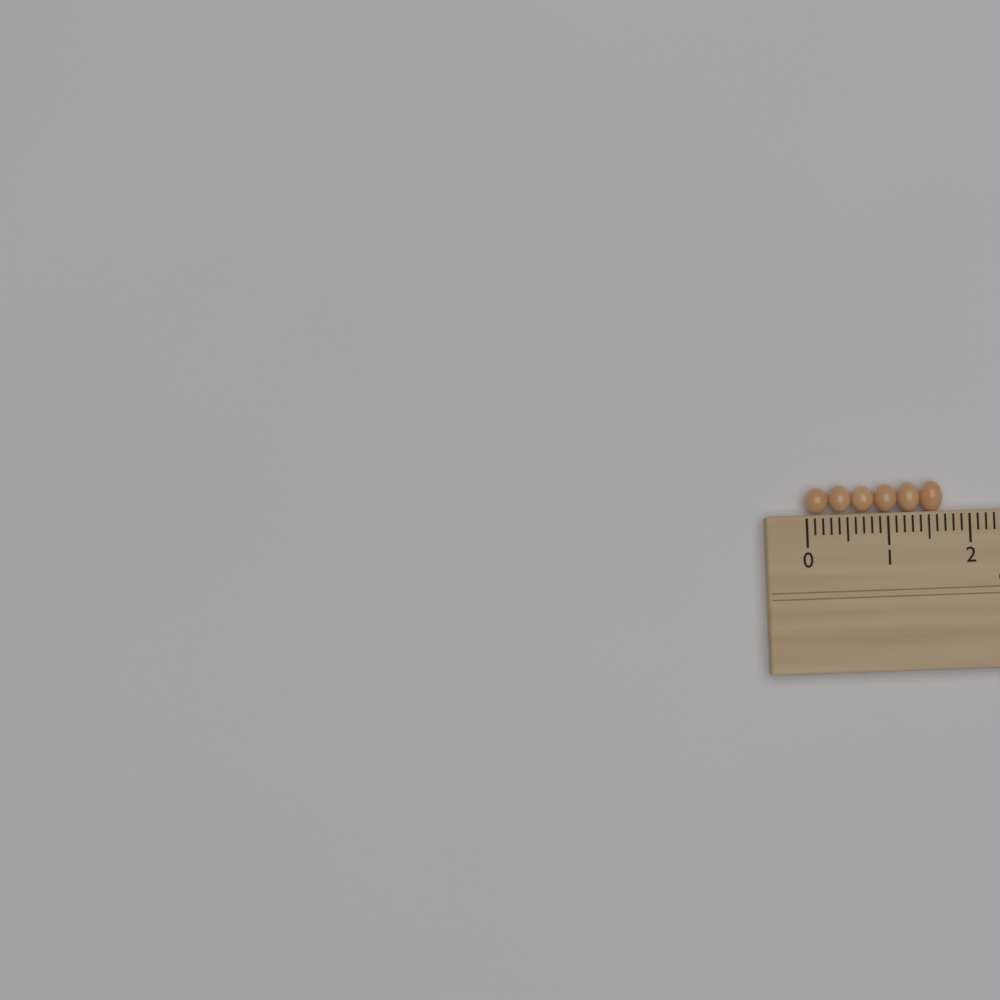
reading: 1.7 cm
